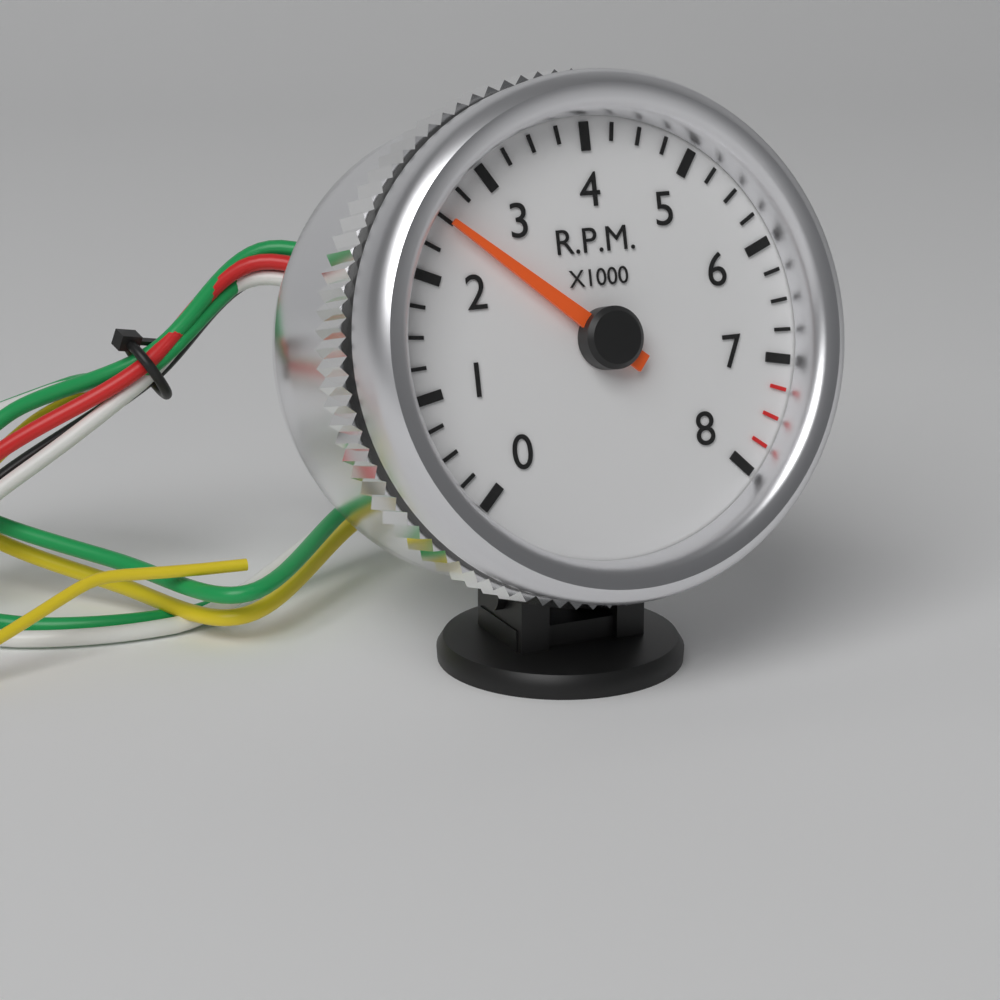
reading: 2500 RPM
